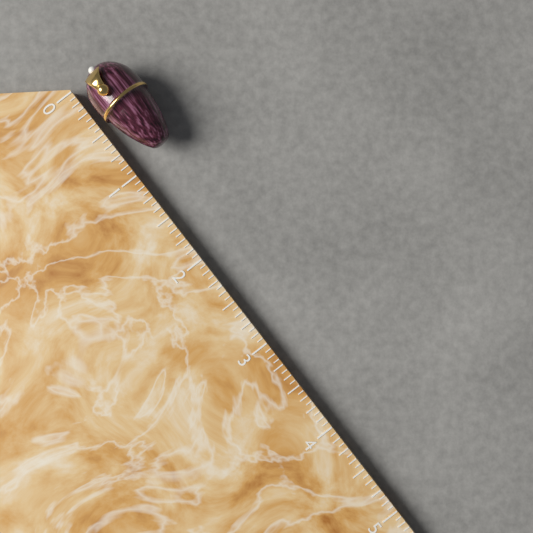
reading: 0.9375 (no unit)
